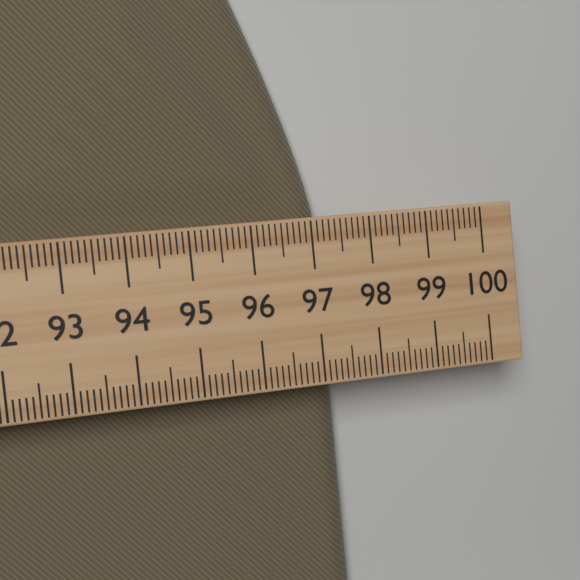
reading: 97.3 (no unit)
